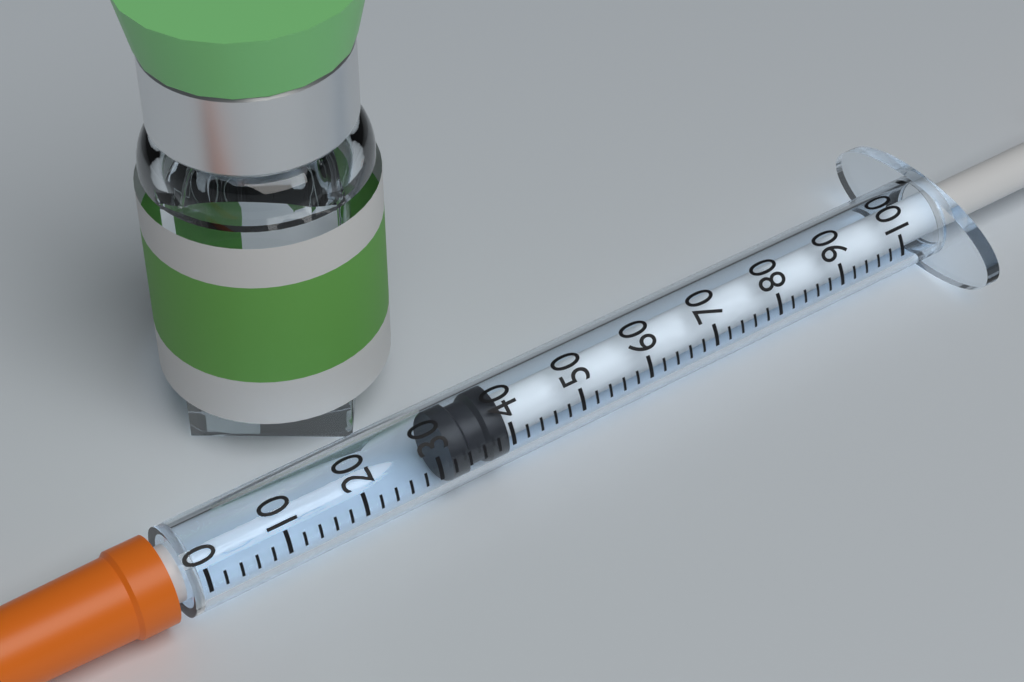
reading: 32 (no unit)
